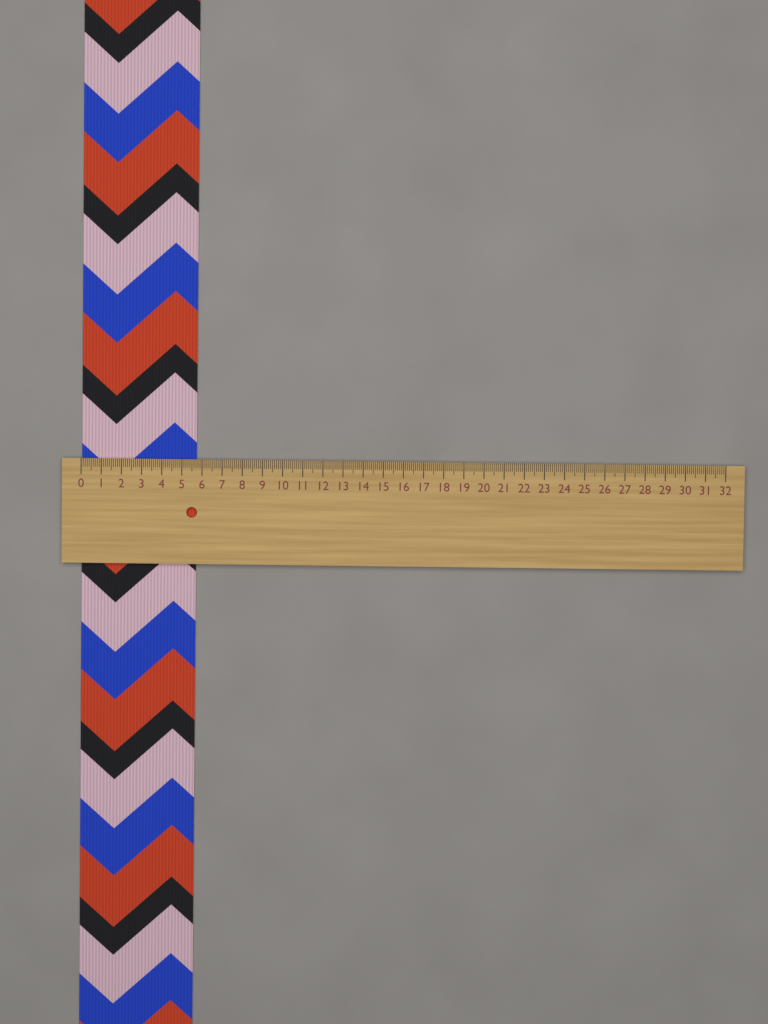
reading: 5.7 (no unit)
